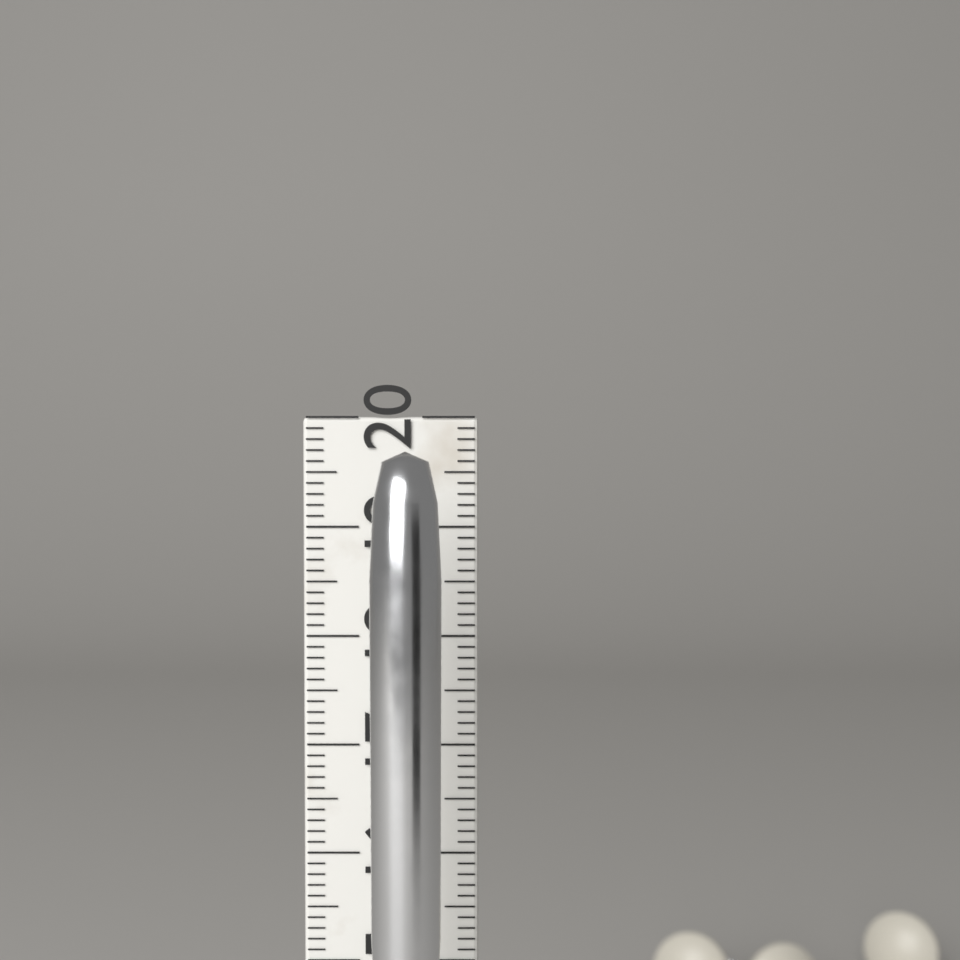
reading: 19.7 cm
